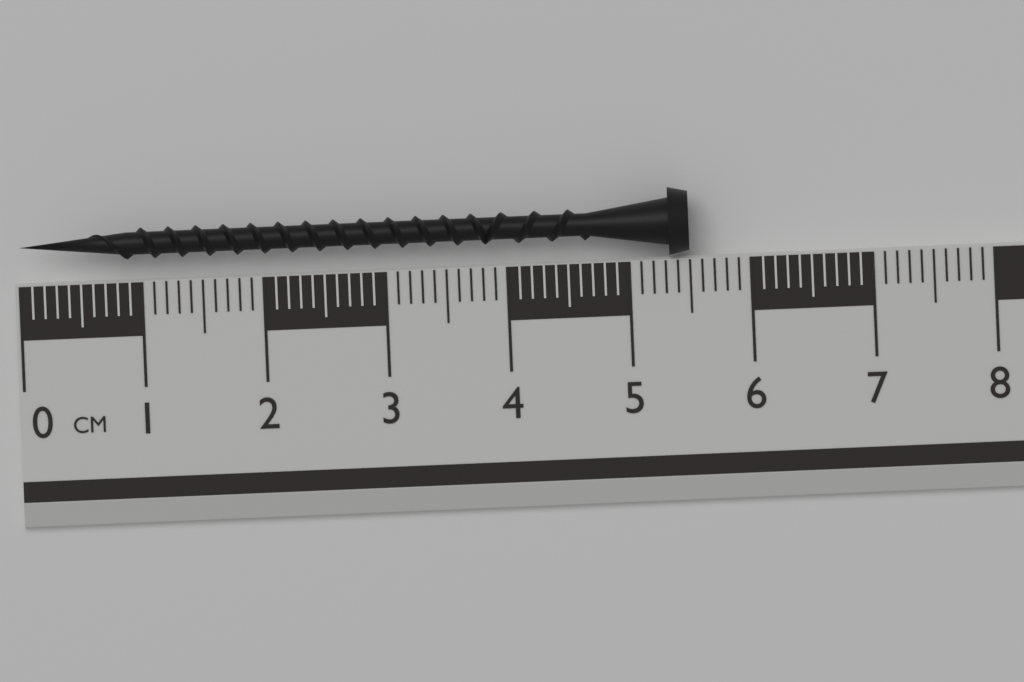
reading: 5.5 cm
